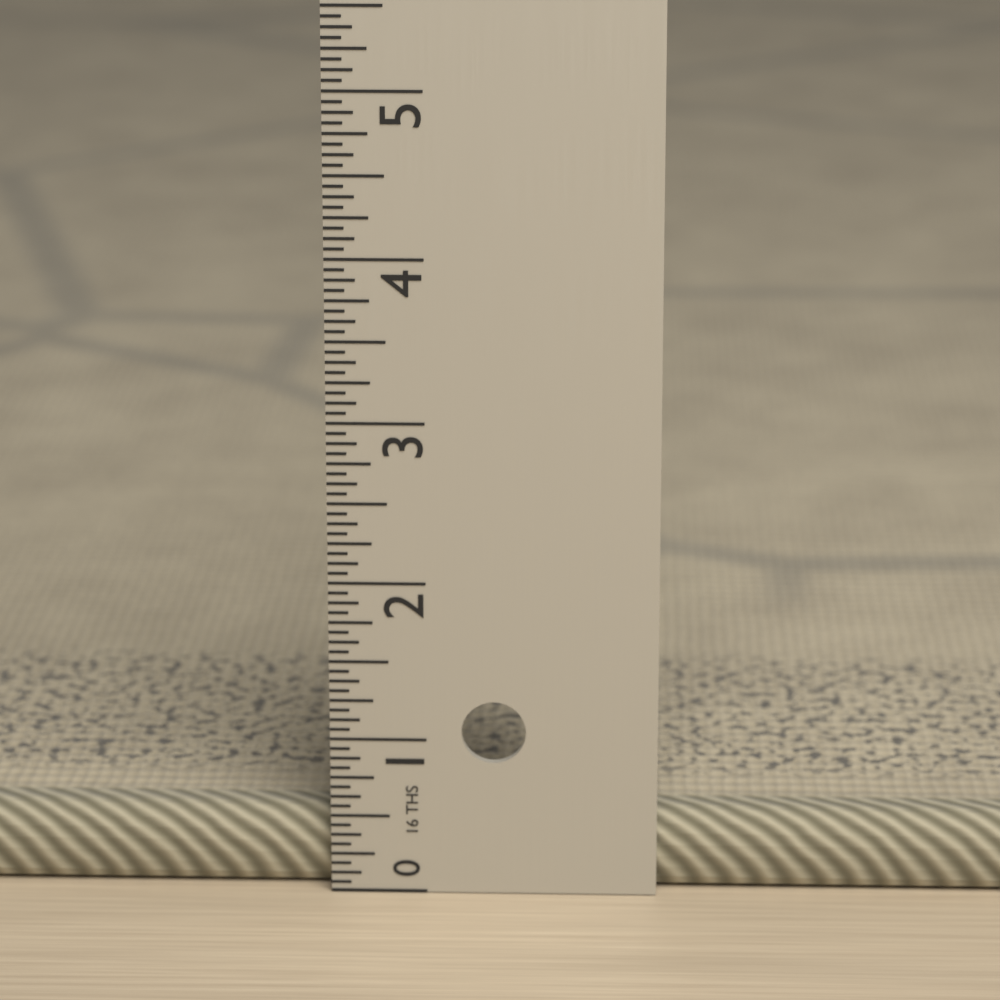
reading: 0.5000 in
